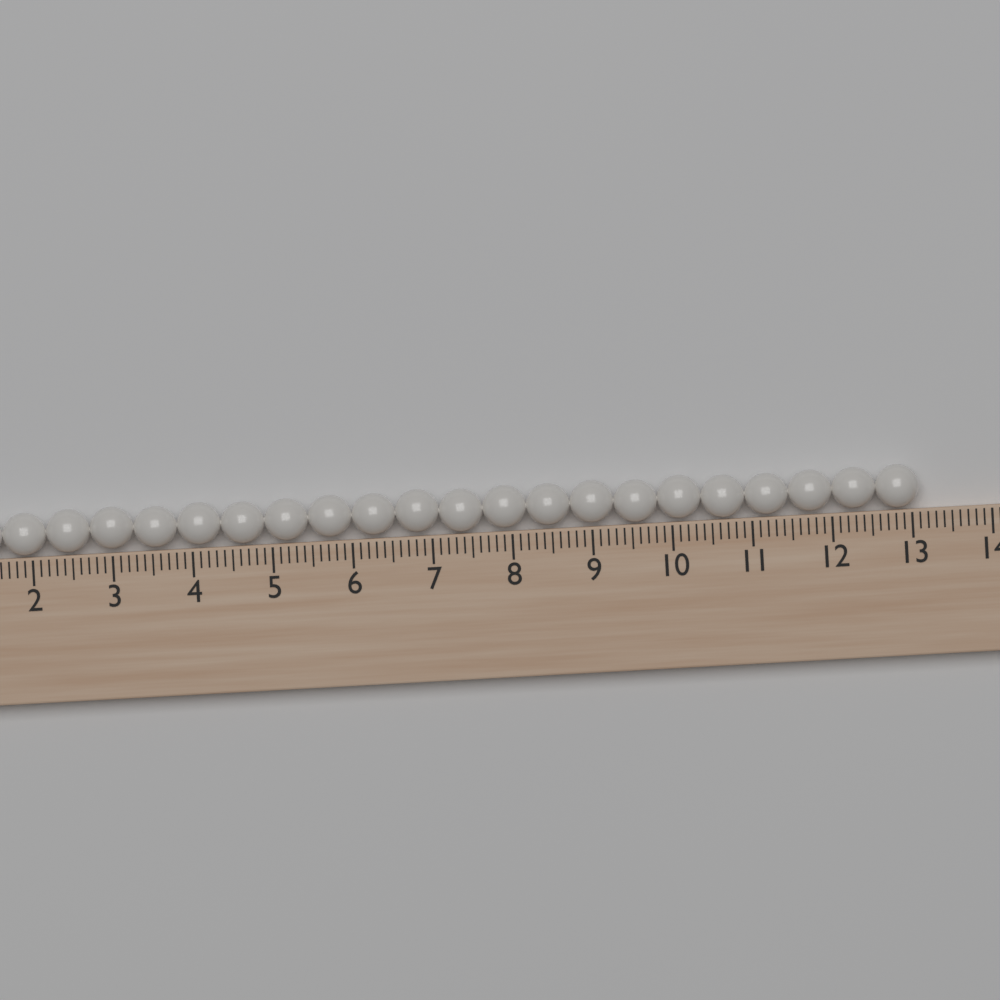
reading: 13.1 (no unit)
